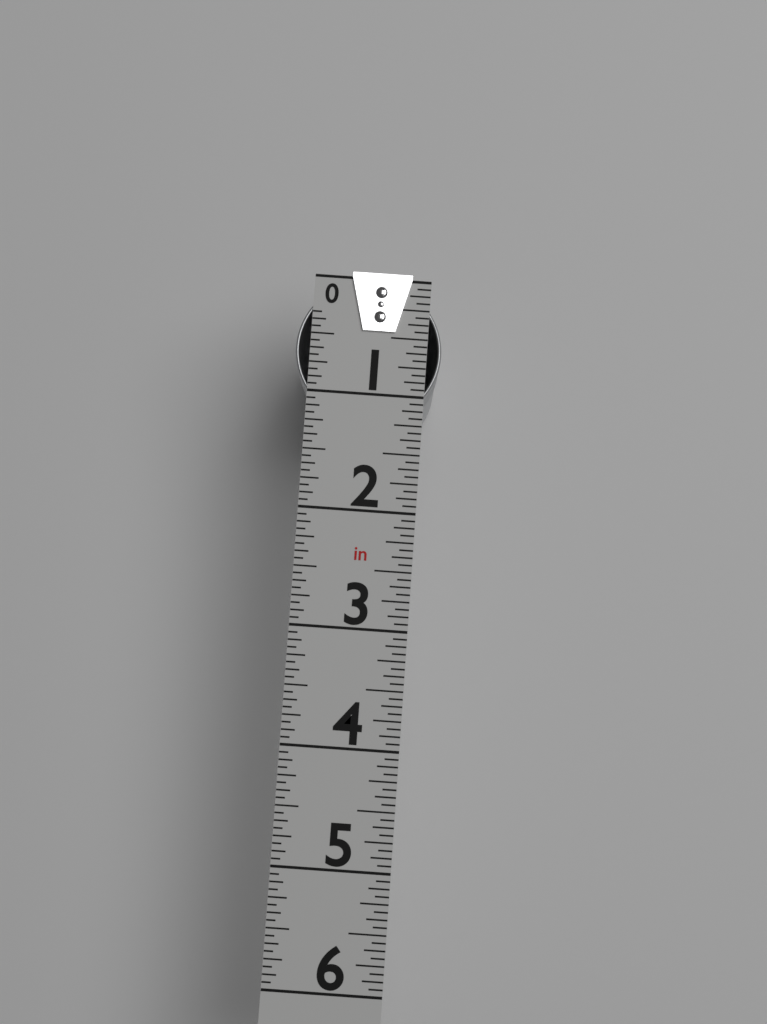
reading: 1.2500 in
